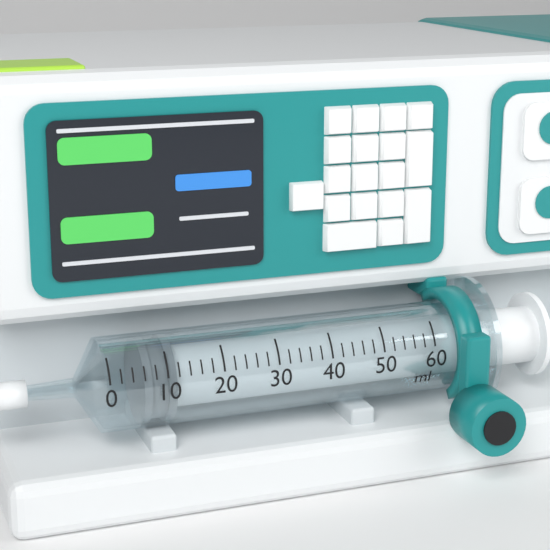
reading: 6 ml
